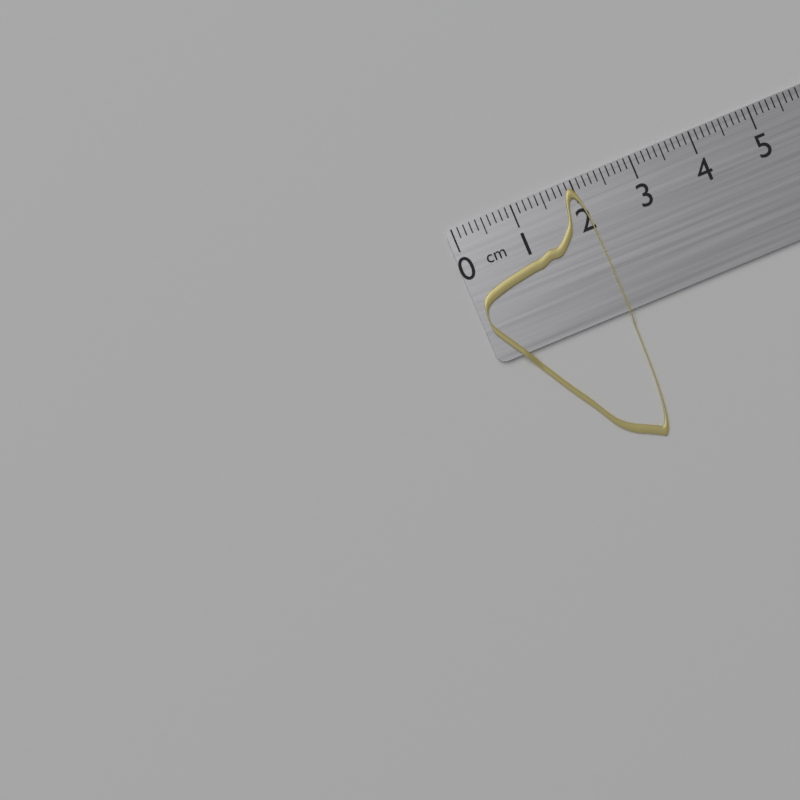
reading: 2.1 cm
